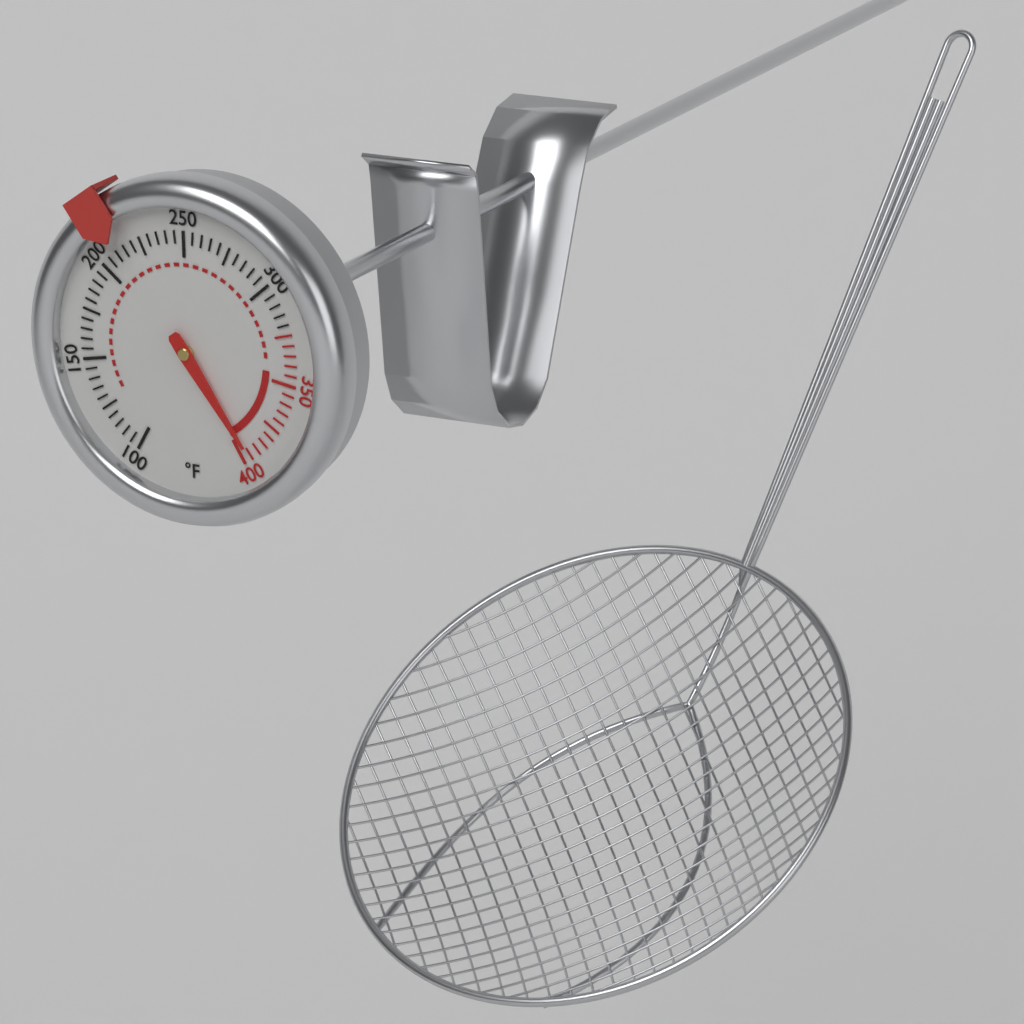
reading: 395 °F
